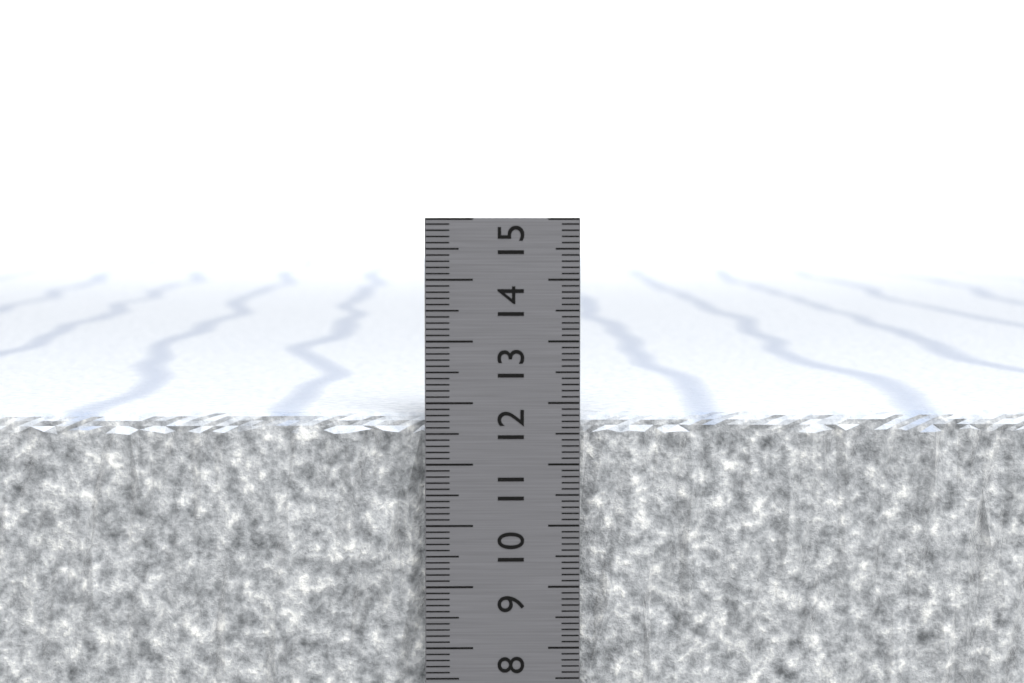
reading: 11.8 cm
